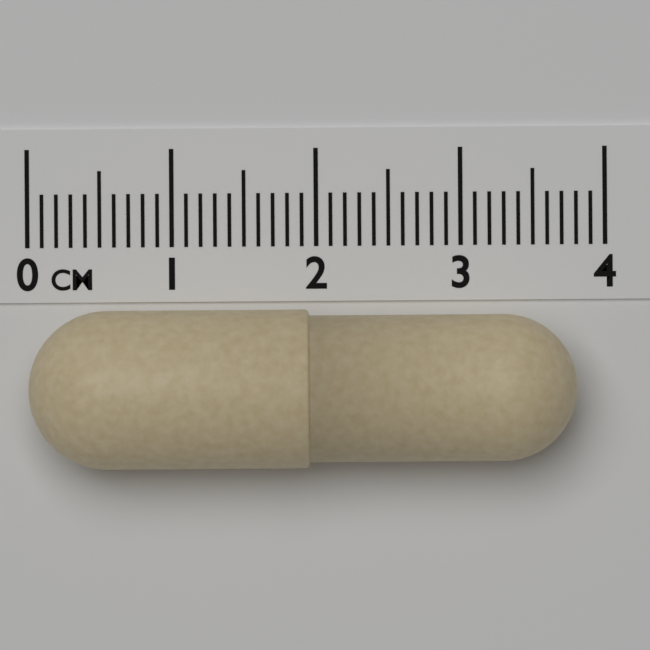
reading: 3.8 cm
